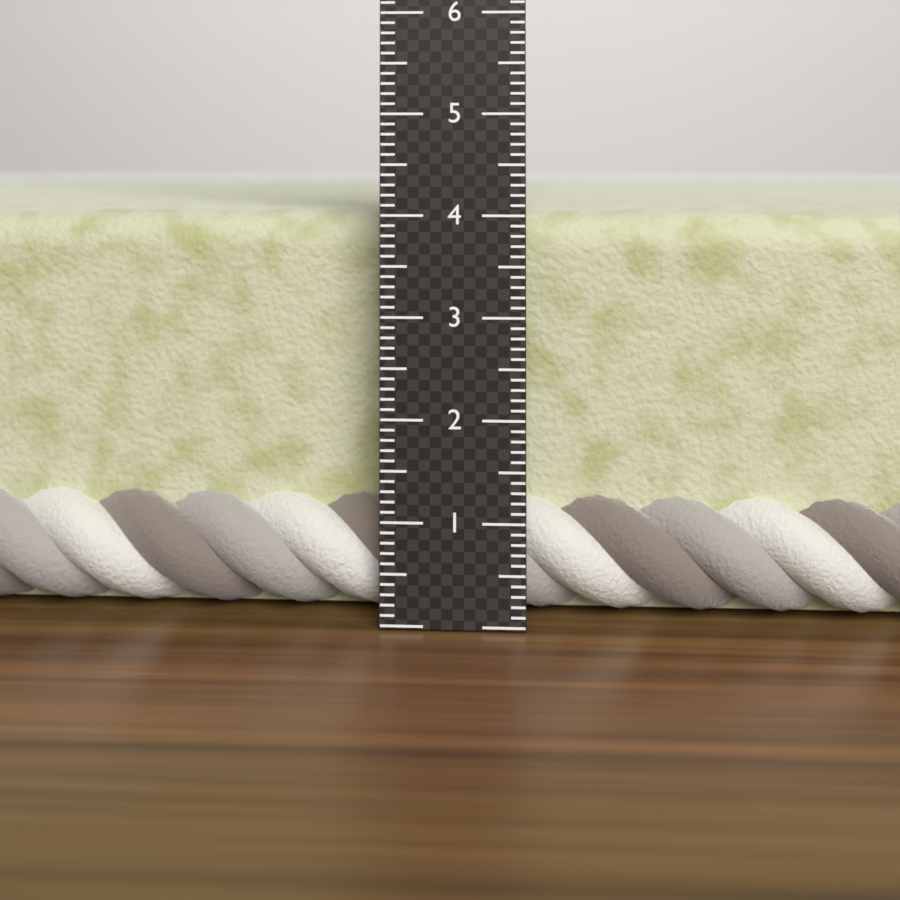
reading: 4.0 cm
